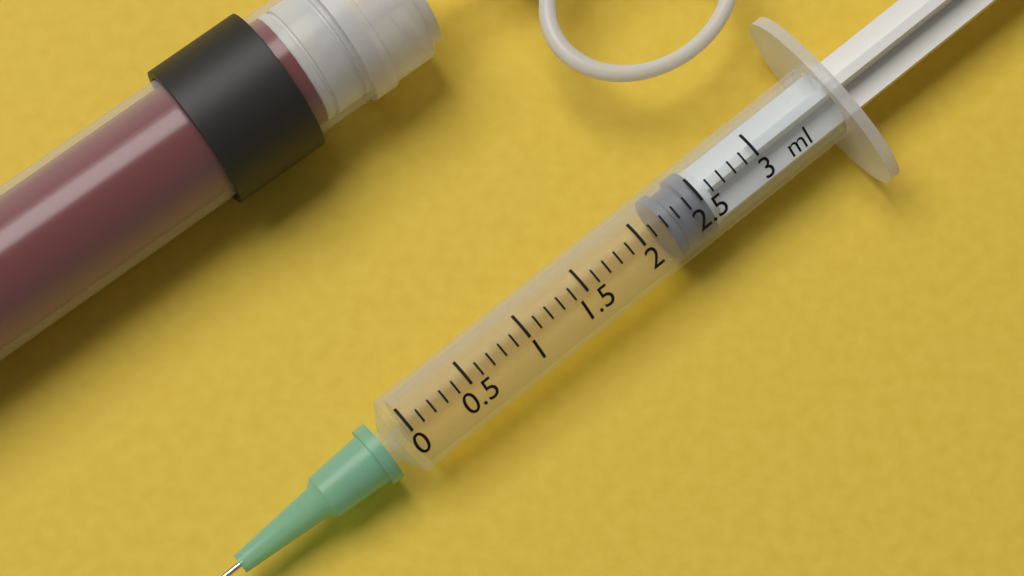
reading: 2.2 ml
